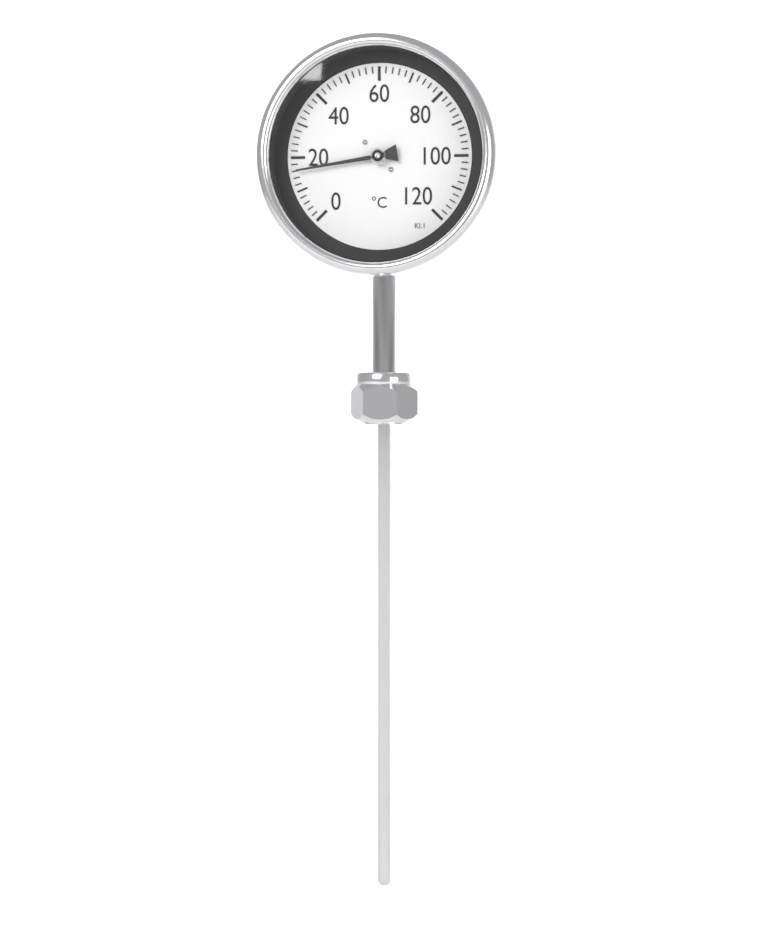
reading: 16 °C
